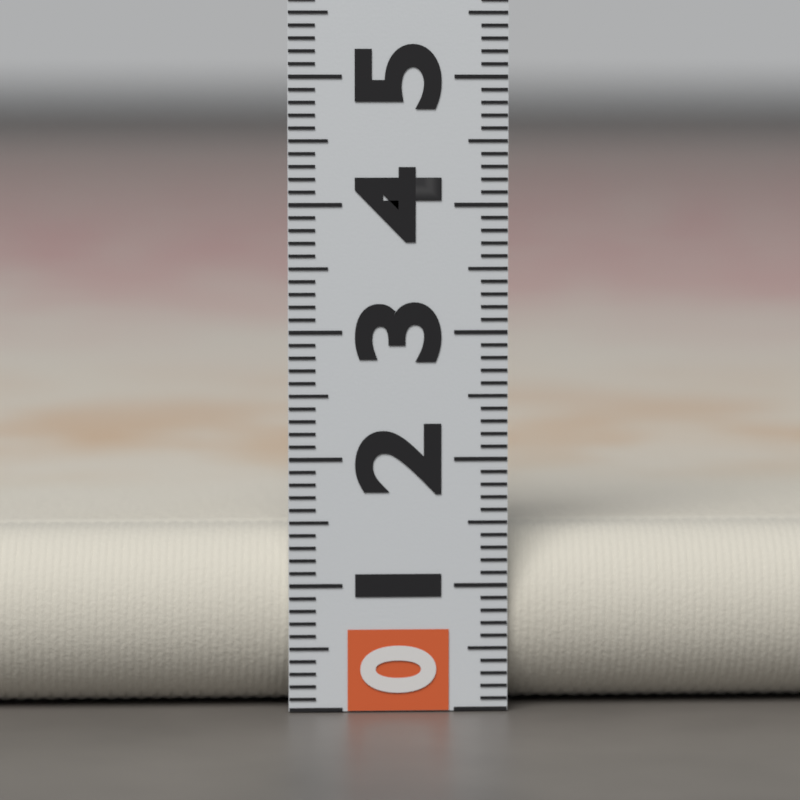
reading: 1.4 (no unit)
